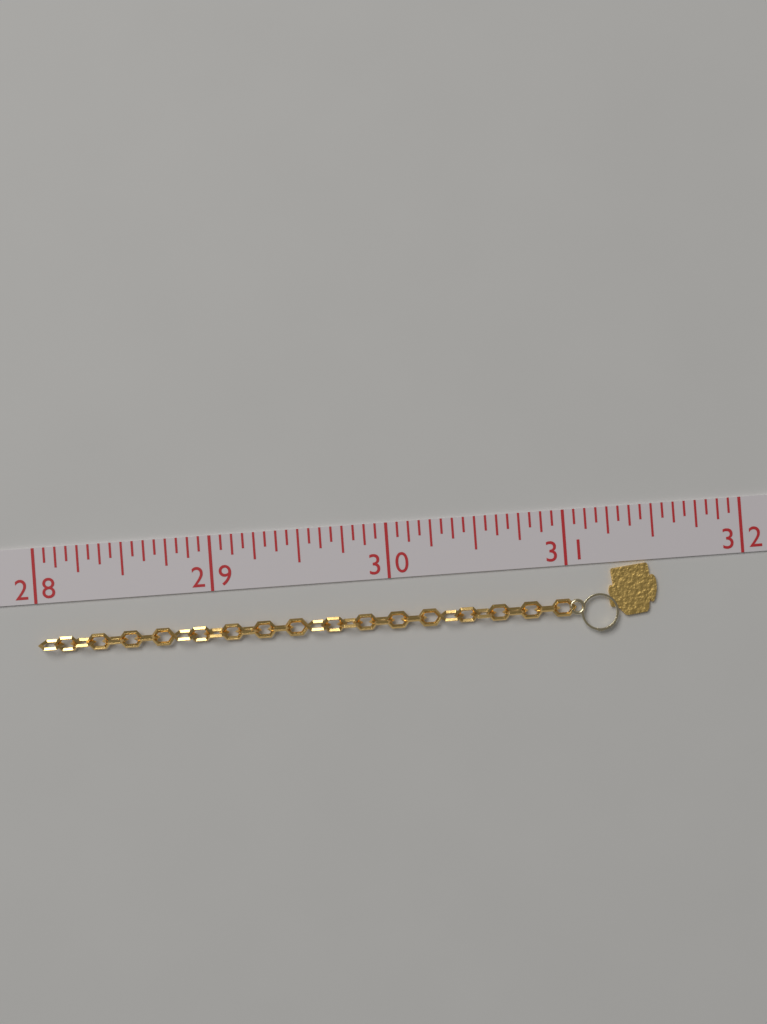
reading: 31.5000 (no unit)
